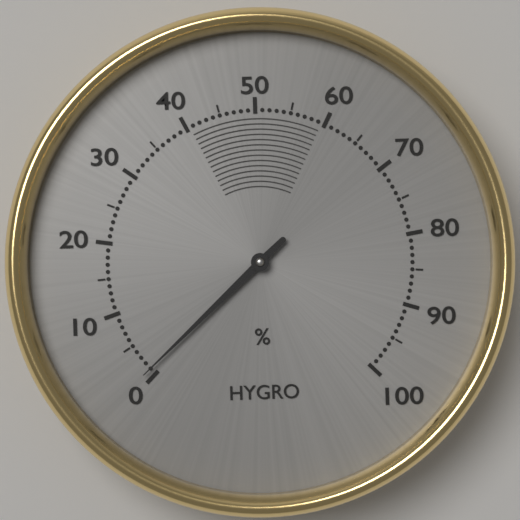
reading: 1 %
